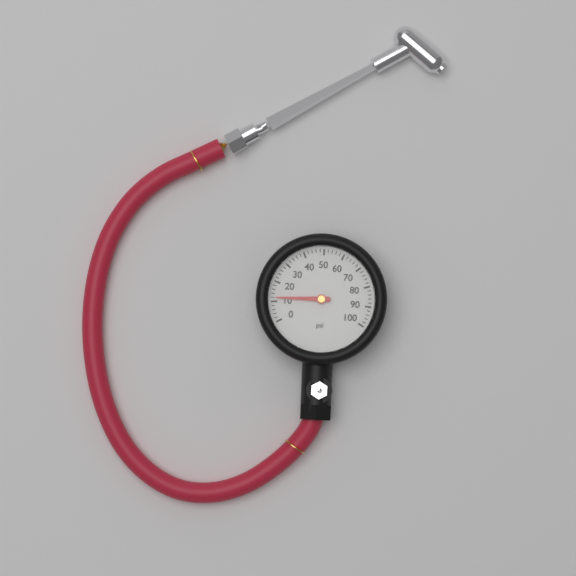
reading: 12 psi
